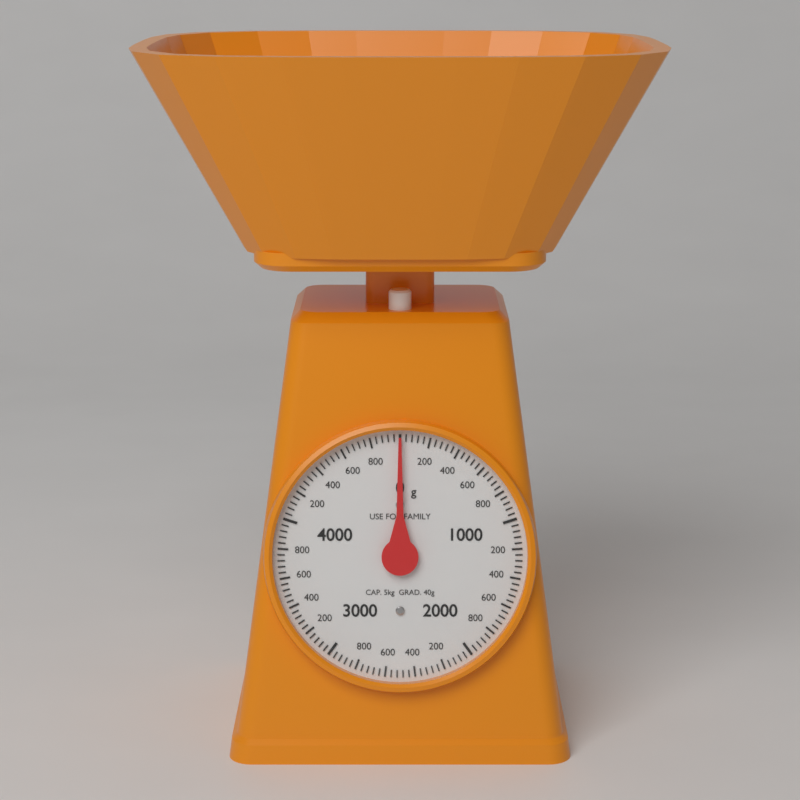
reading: 0 g
